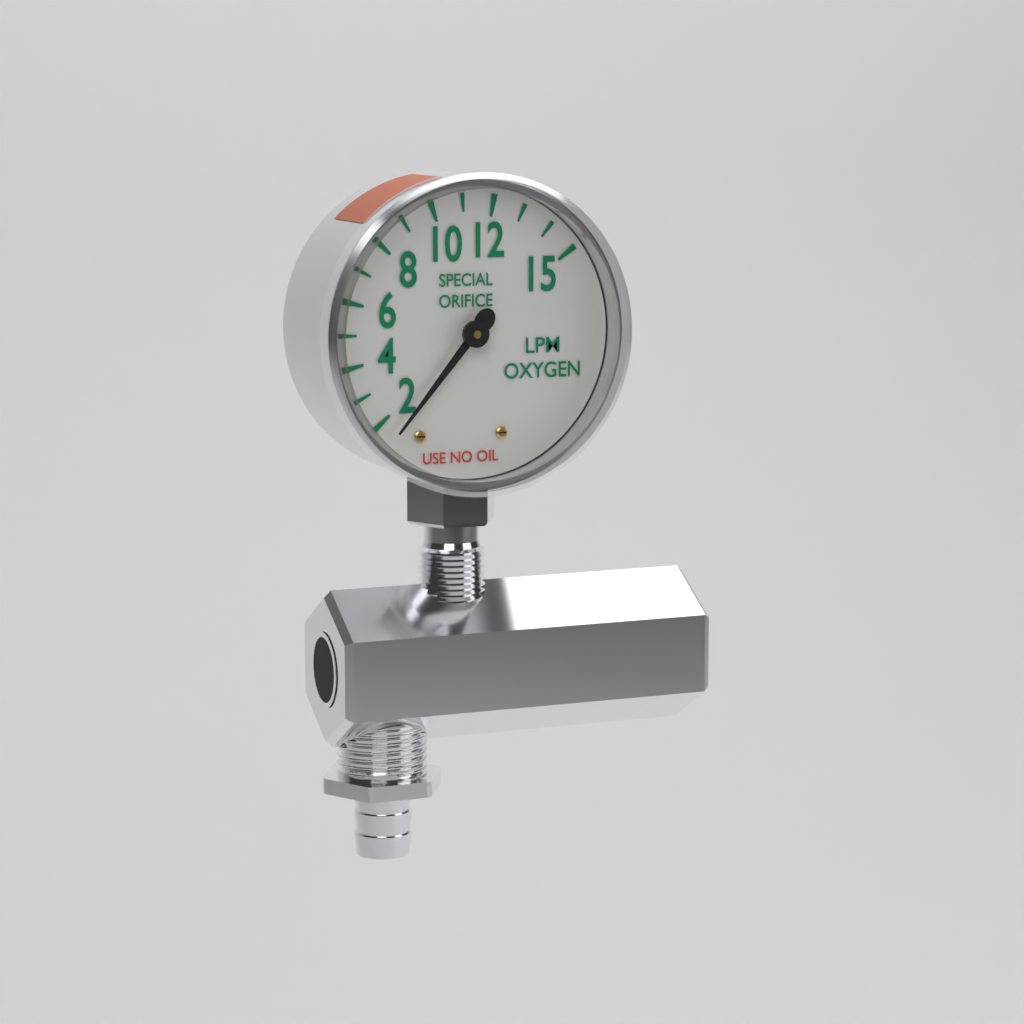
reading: 1.4 LPM
